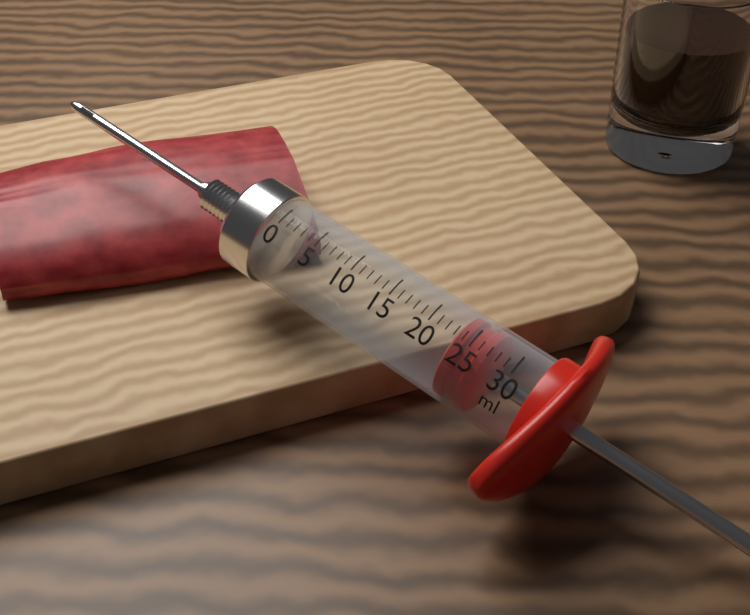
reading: 23 ml
